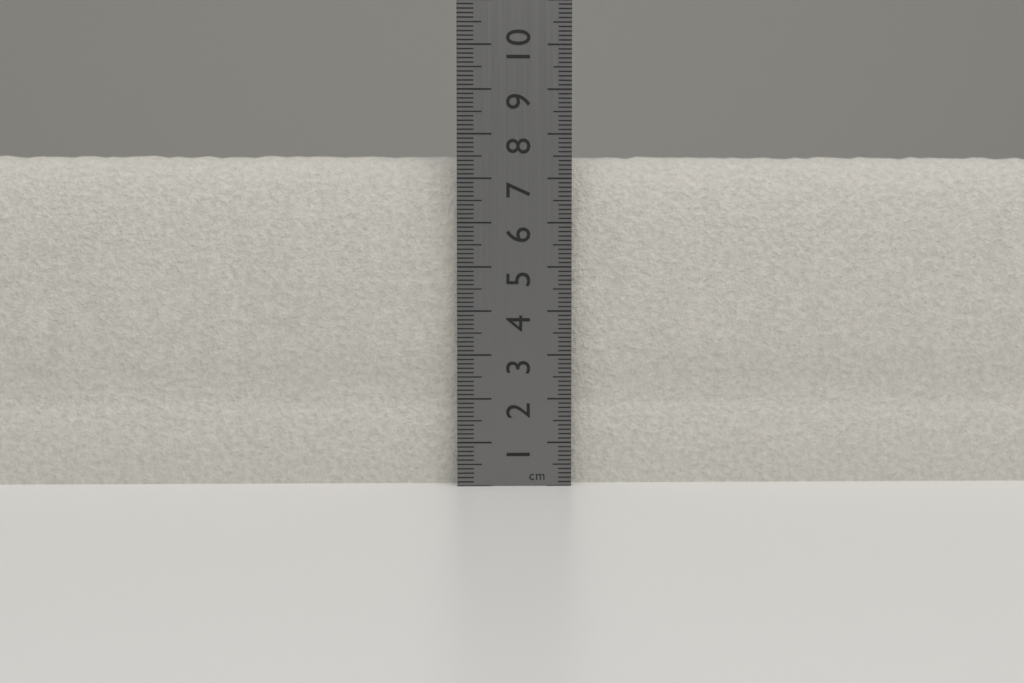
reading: 7.6 cm
